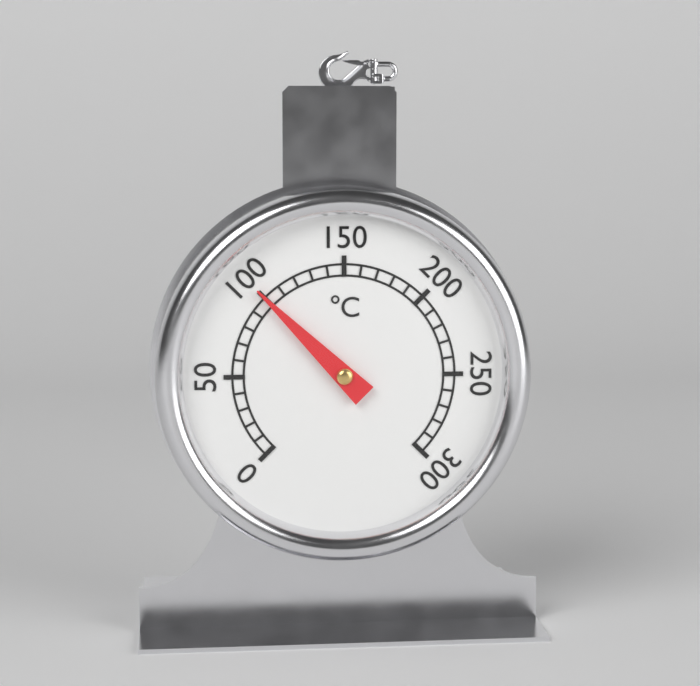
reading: 100 °C
